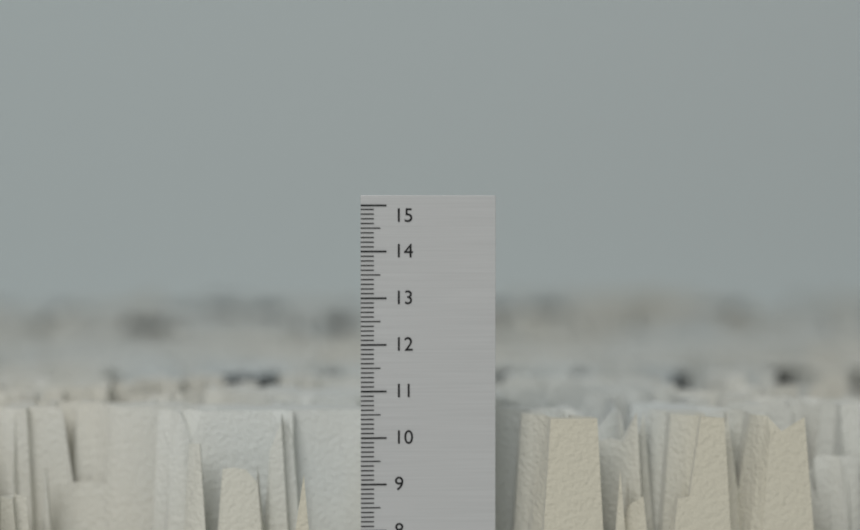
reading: 10.4 (no unit)
